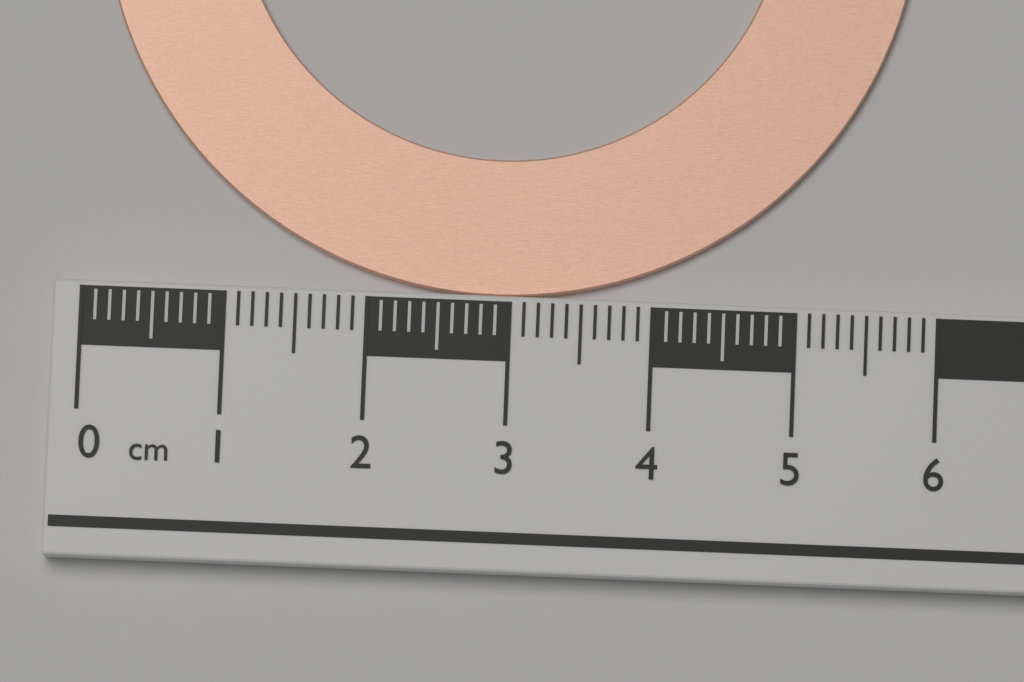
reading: 5.8 cm
